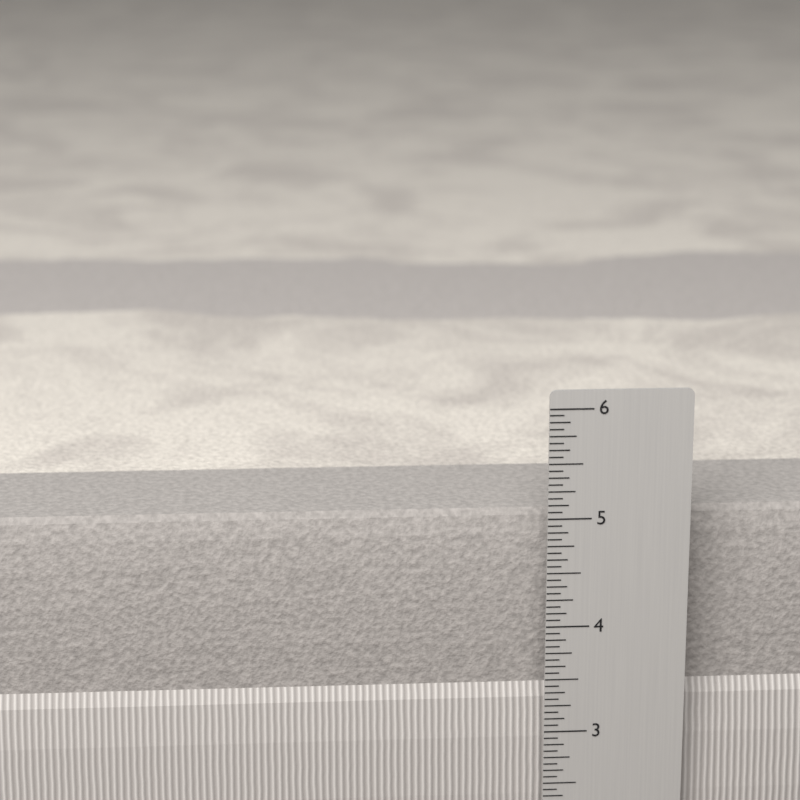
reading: 4.9375 in
